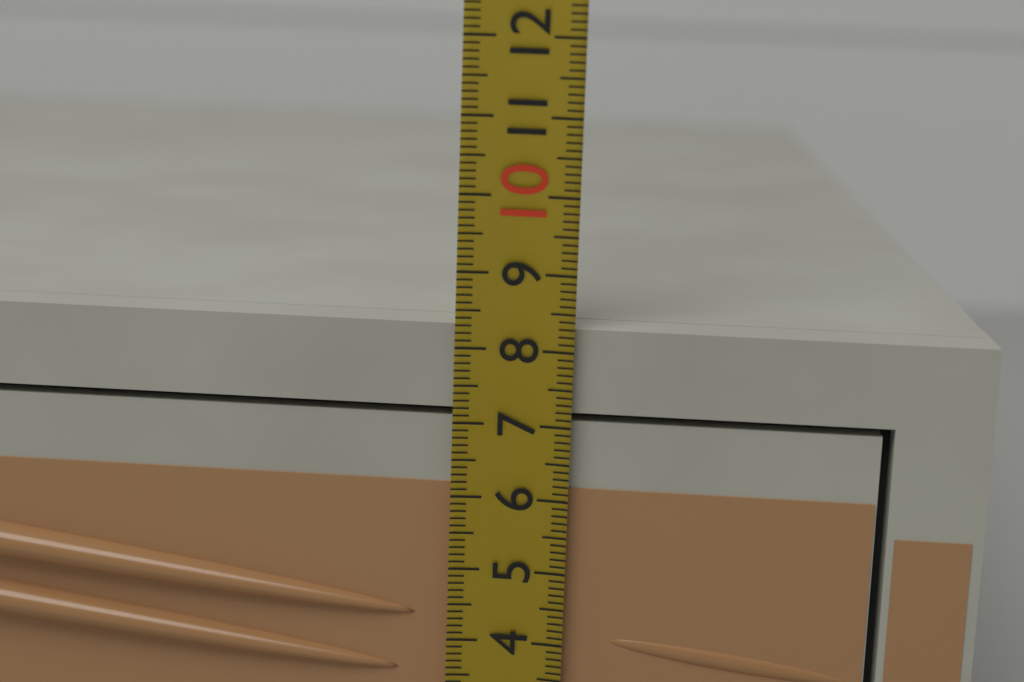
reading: 8.3 (no unit)
